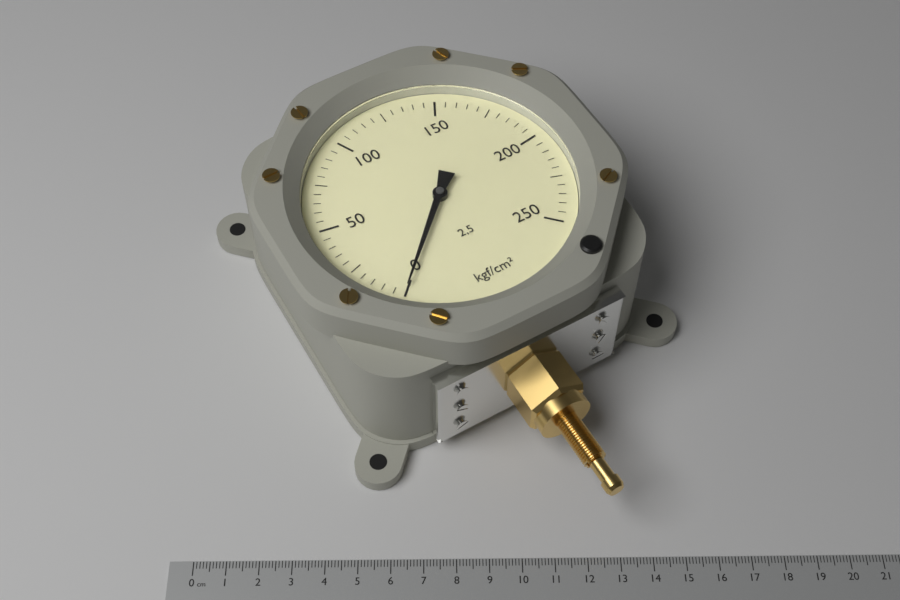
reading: 0 kgf/cm²
